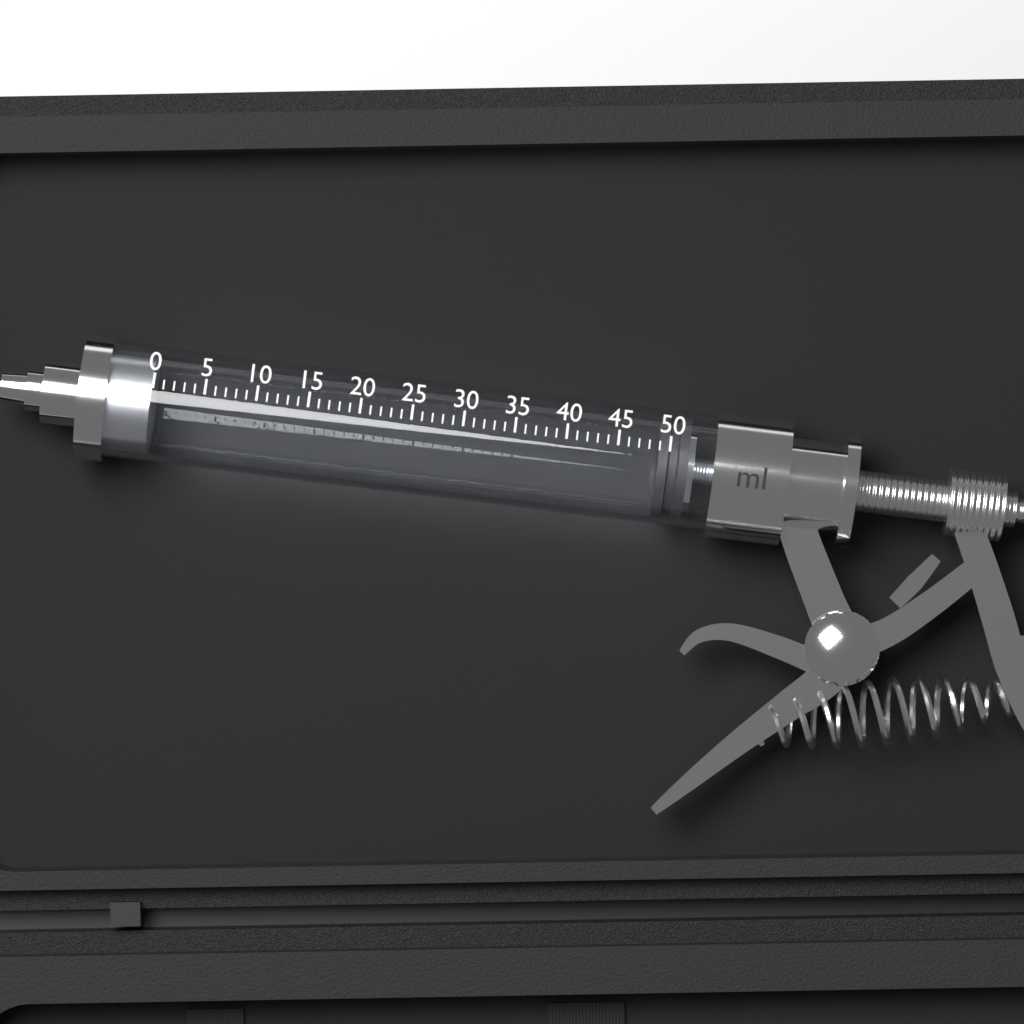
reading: 49 ml
